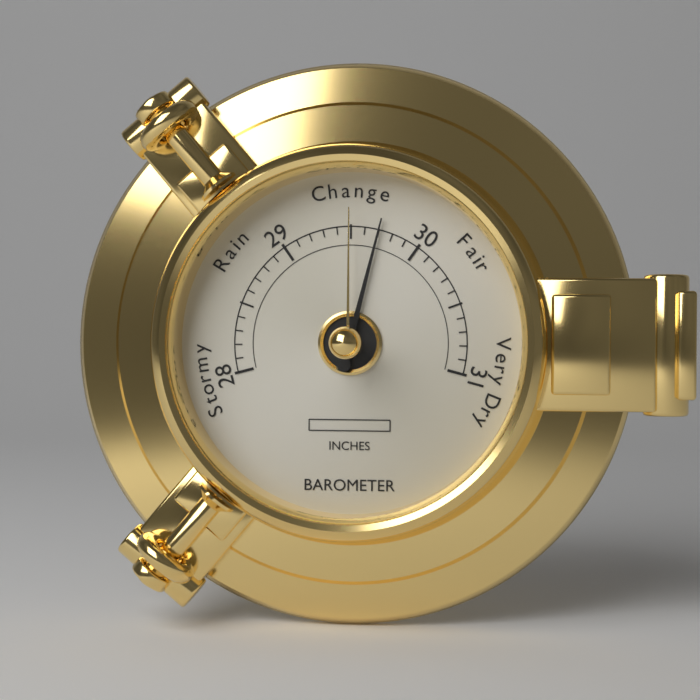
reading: 29.7 inches
